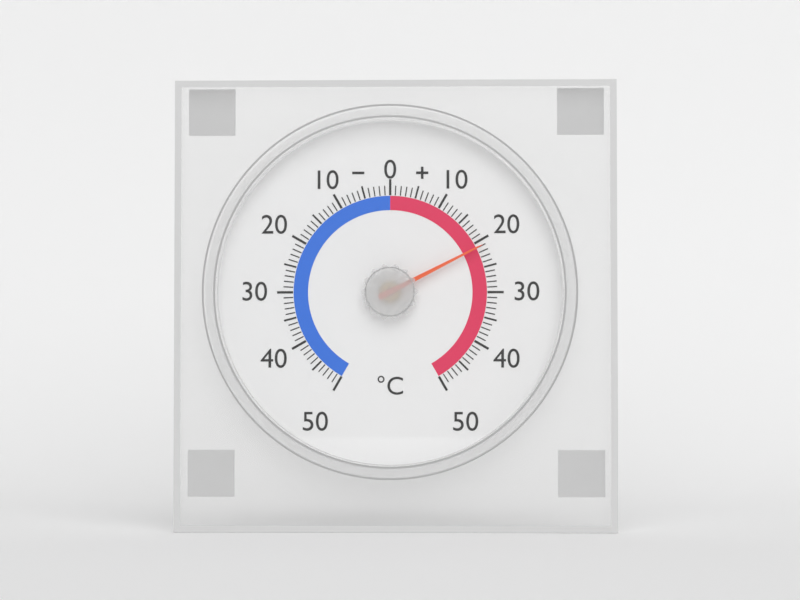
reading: 21 °C
